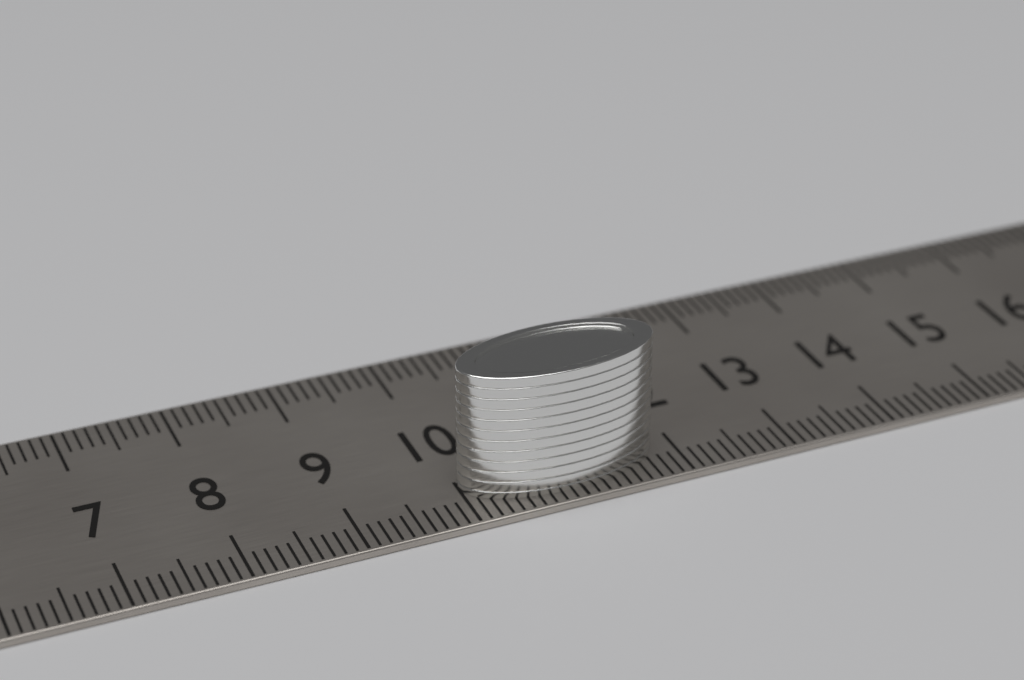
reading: 11.8 cm
